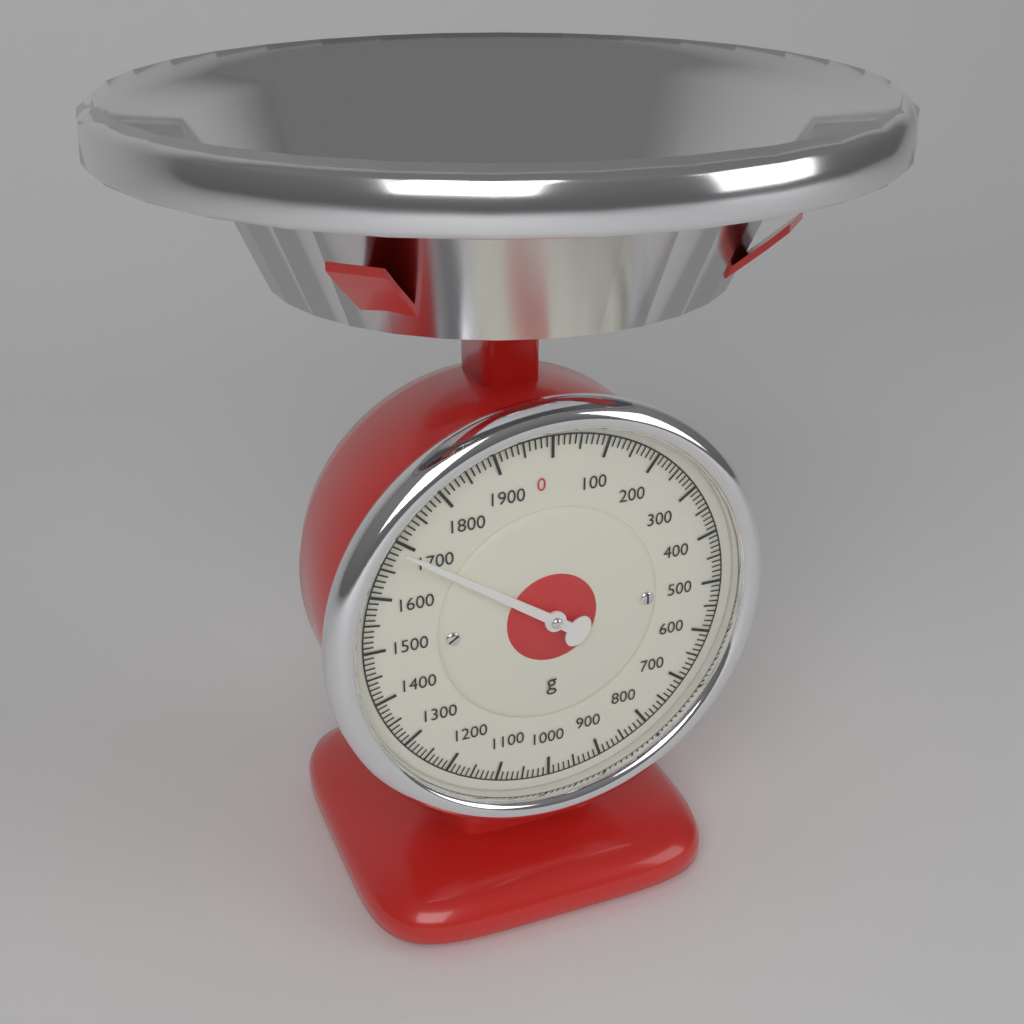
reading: 1690 g
